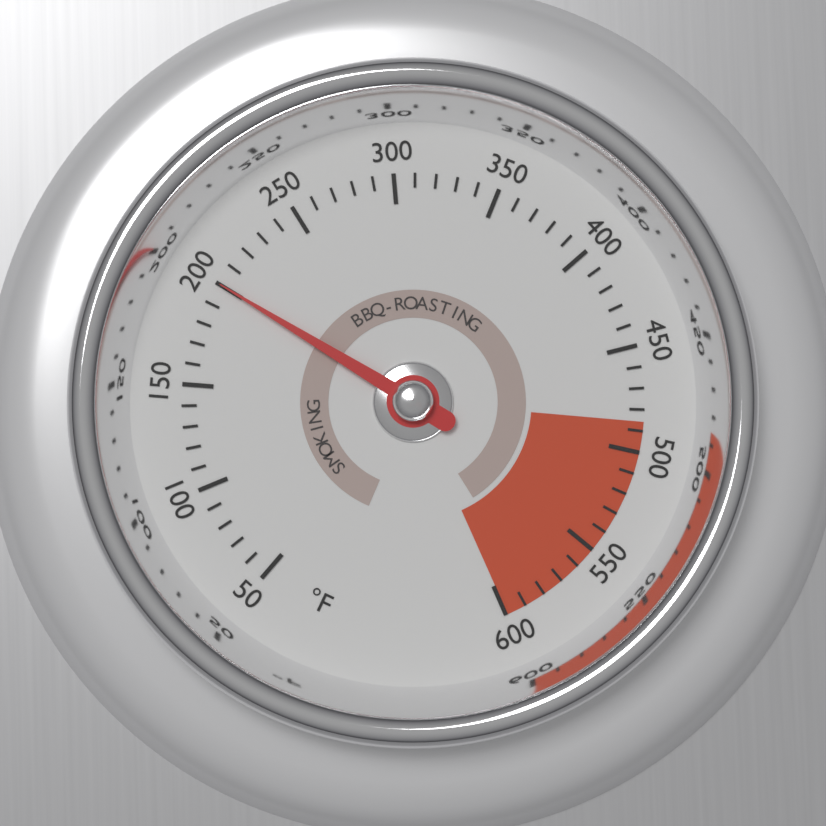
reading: 200 °F
